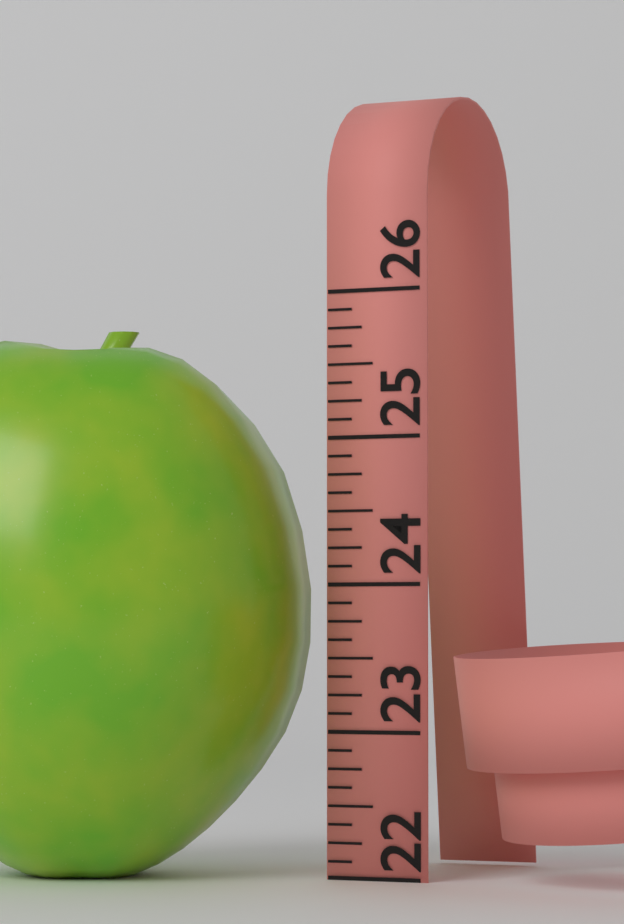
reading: 25.750 (no unit)
